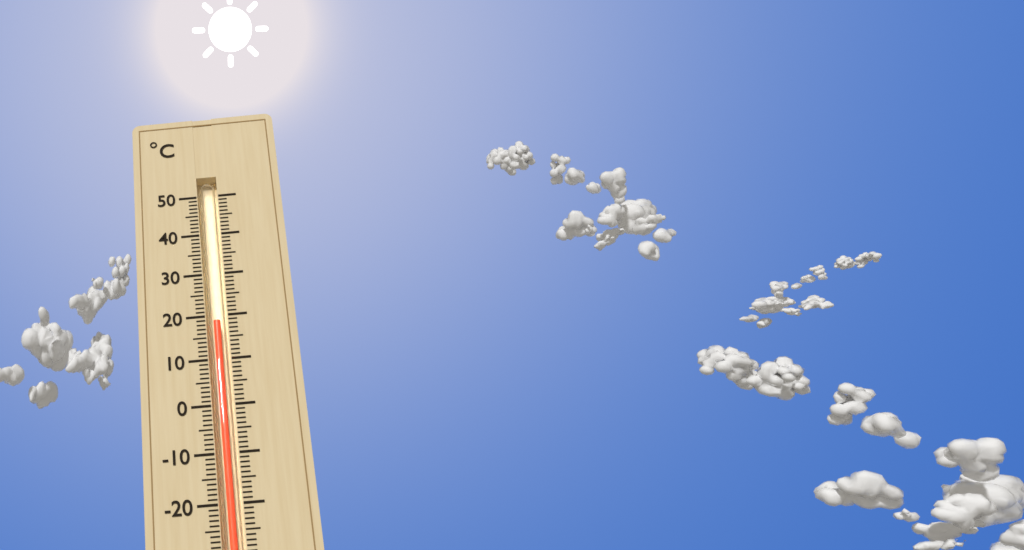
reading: 19 °C
